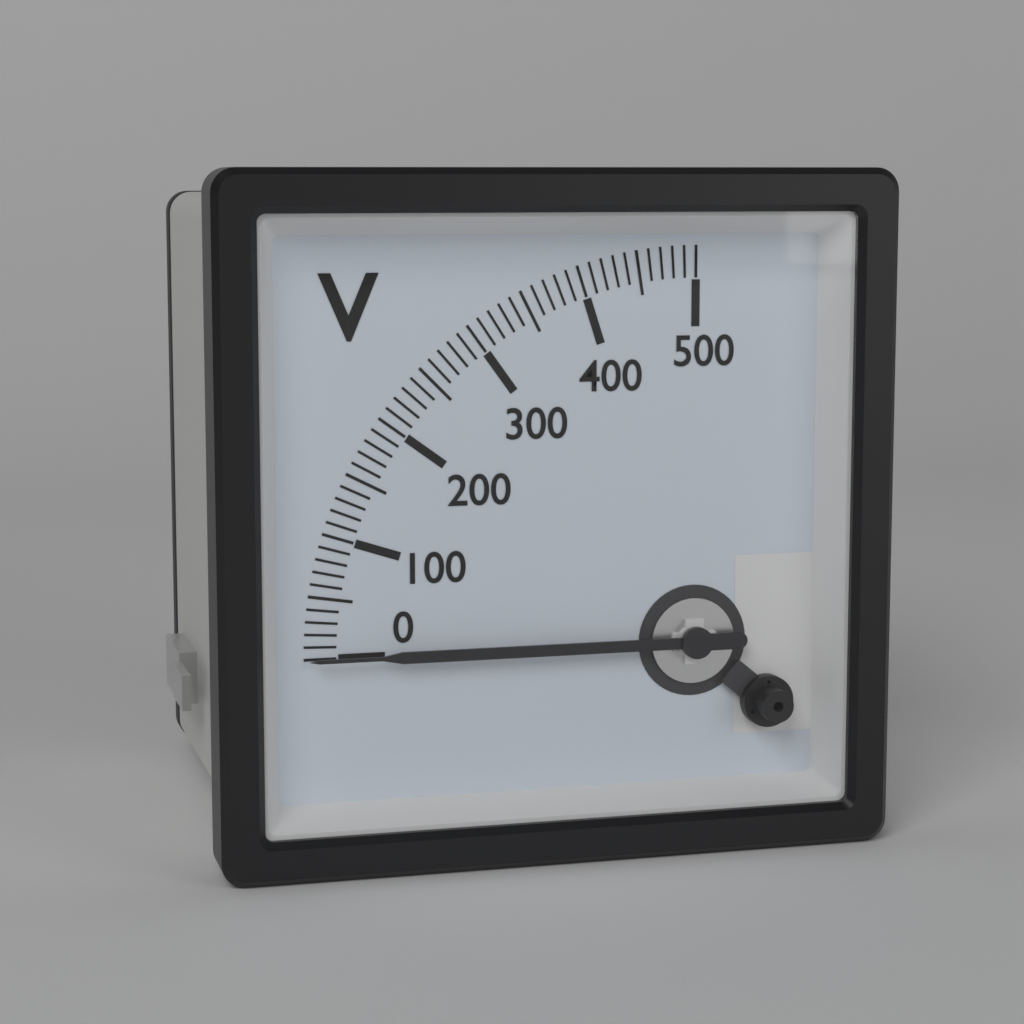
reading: 0 V
